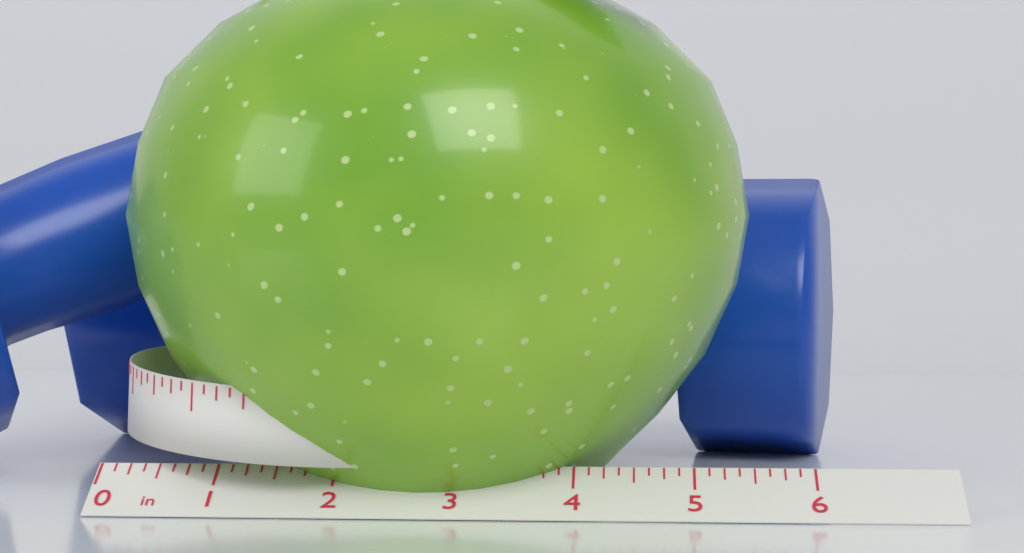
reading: 5.500 in
